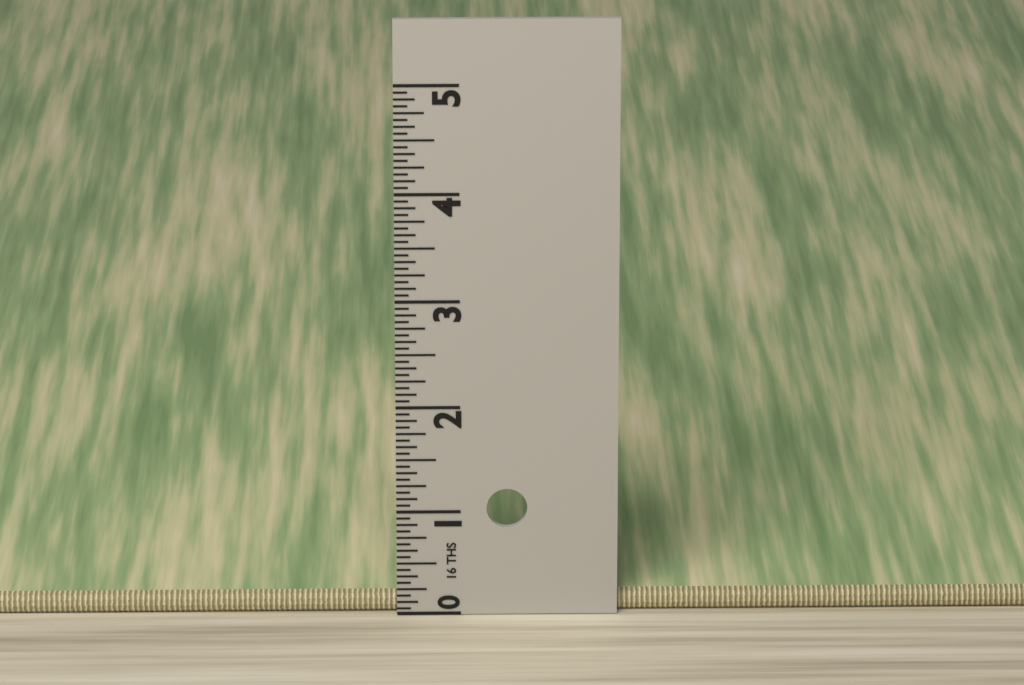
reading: 0.1875 in
